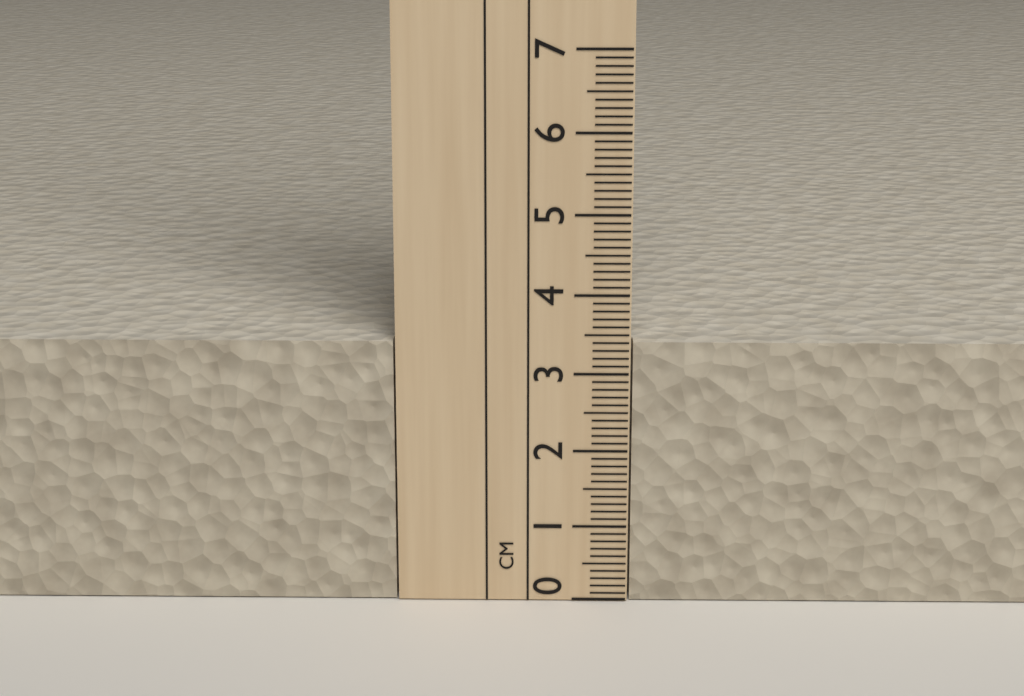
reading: 3.4 cm
